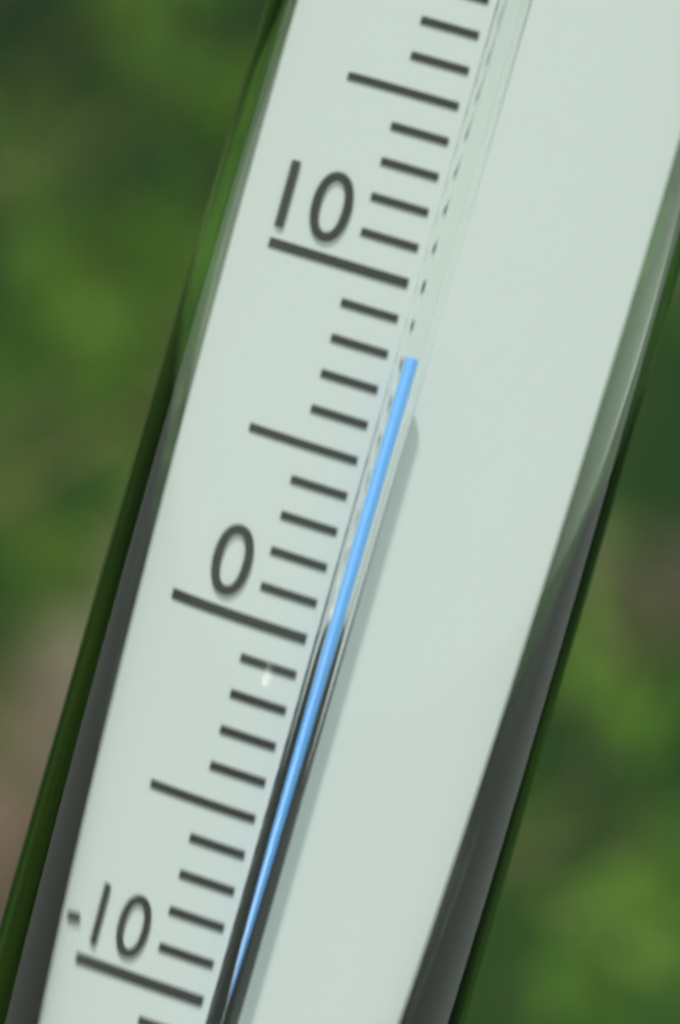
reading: 8 °C
